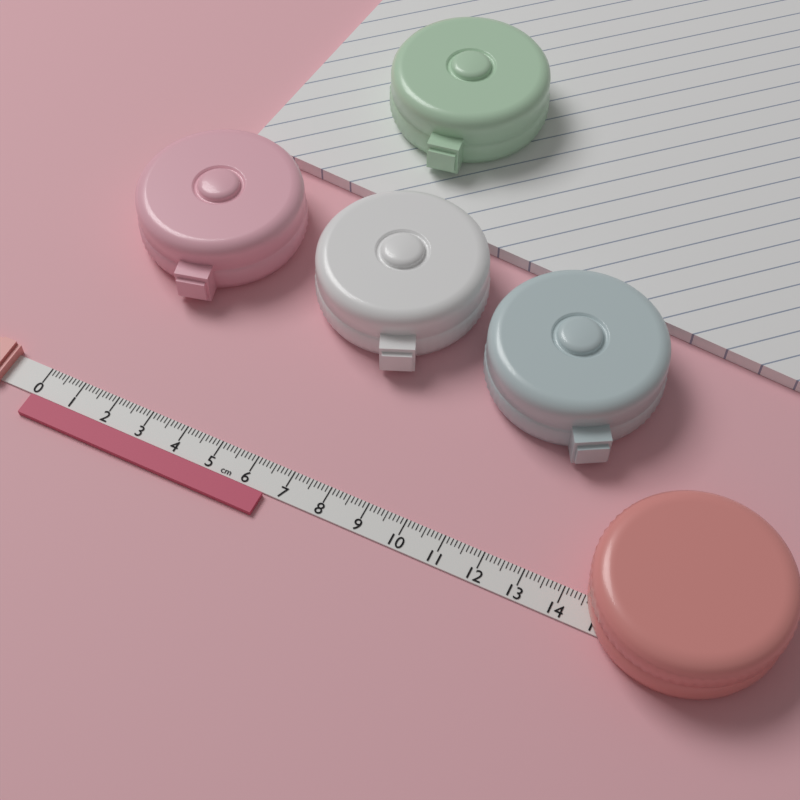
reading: 6.6 cm
